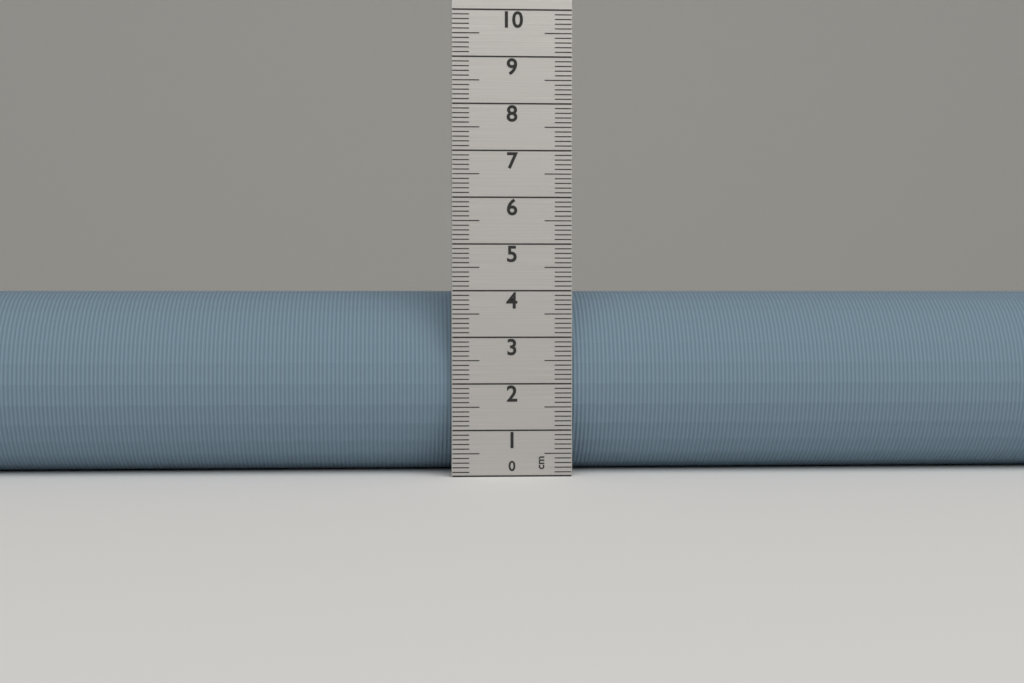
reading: 4.0 cm
